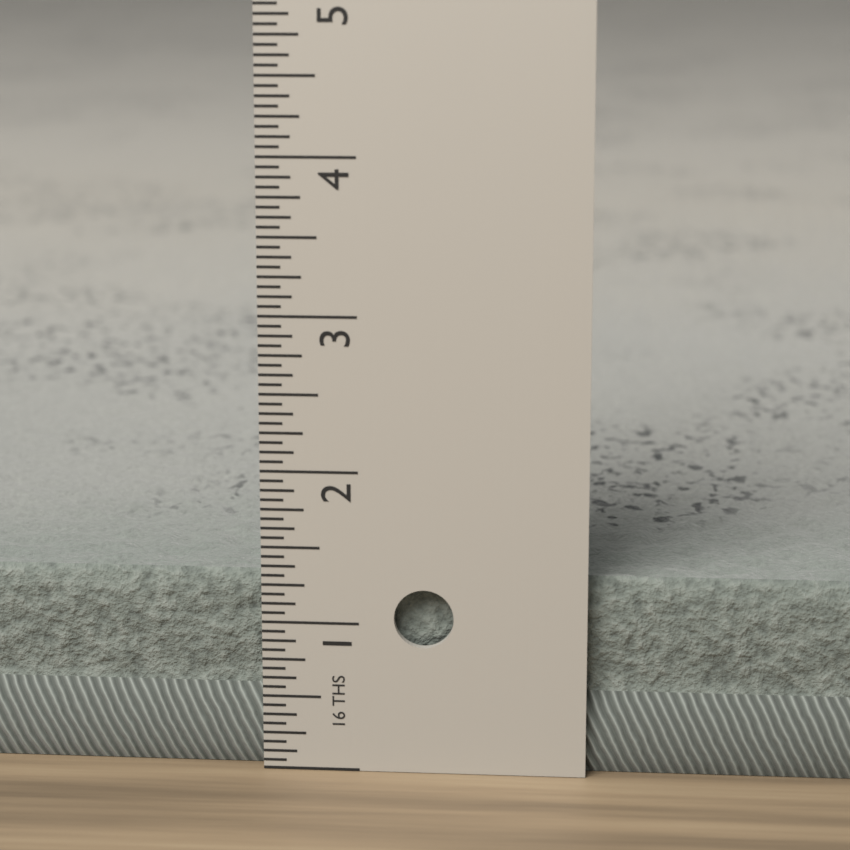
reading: 1.3125 in
